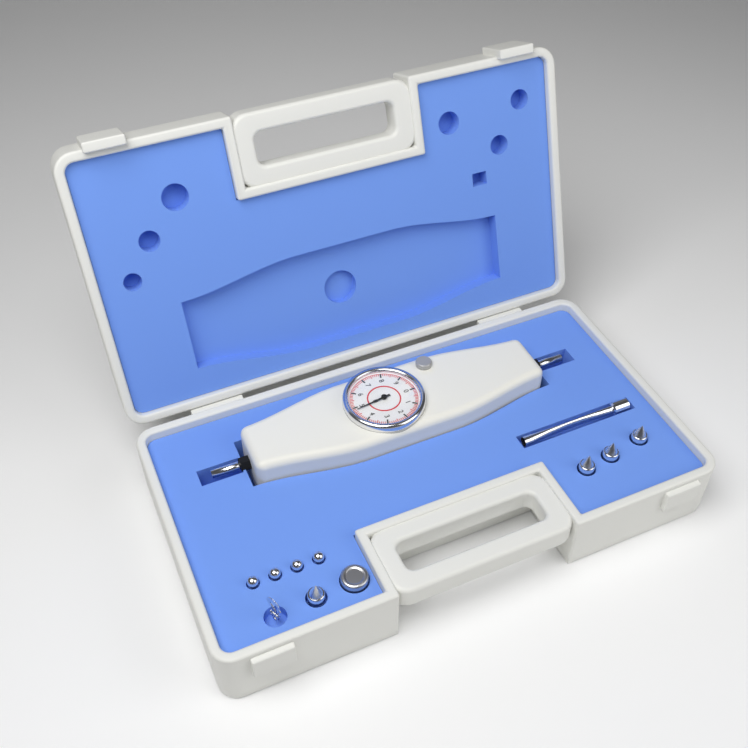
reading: 4.8 N
